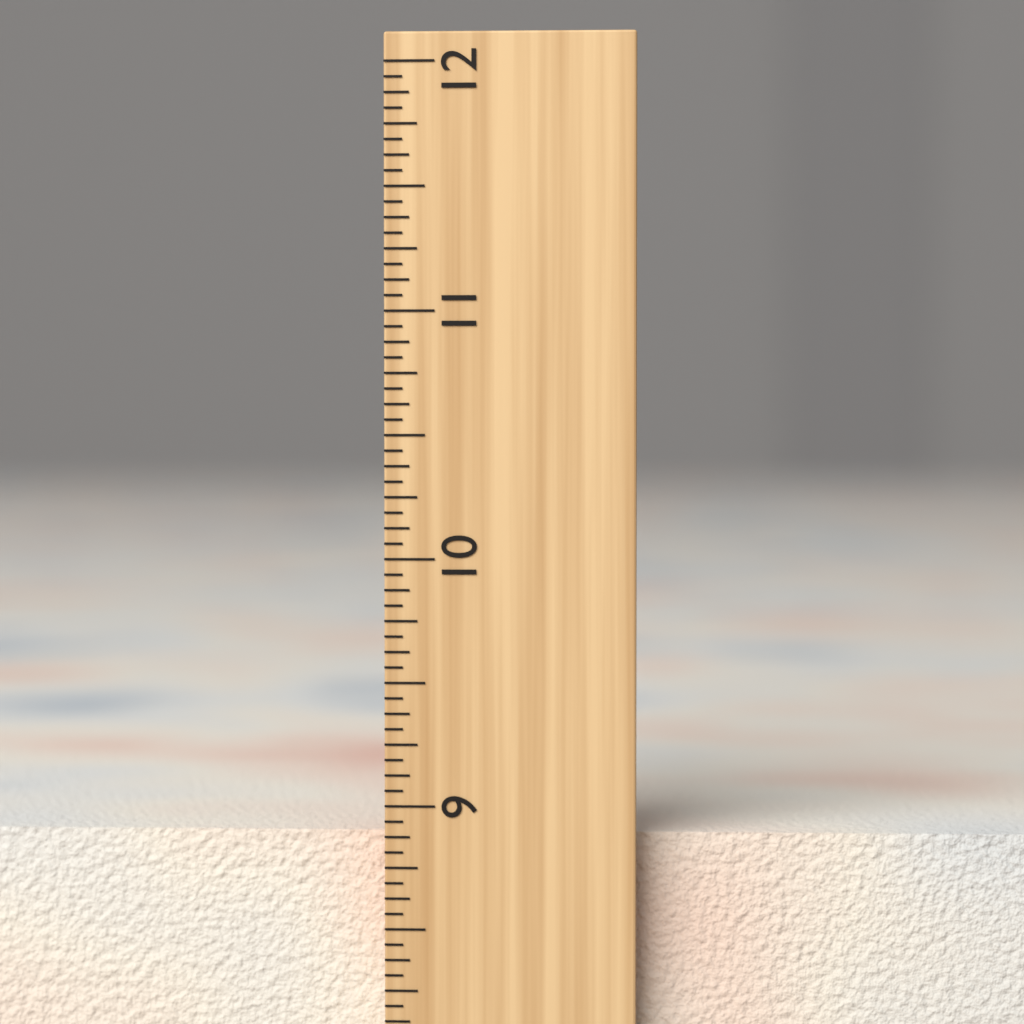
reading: 8.8750 inch
